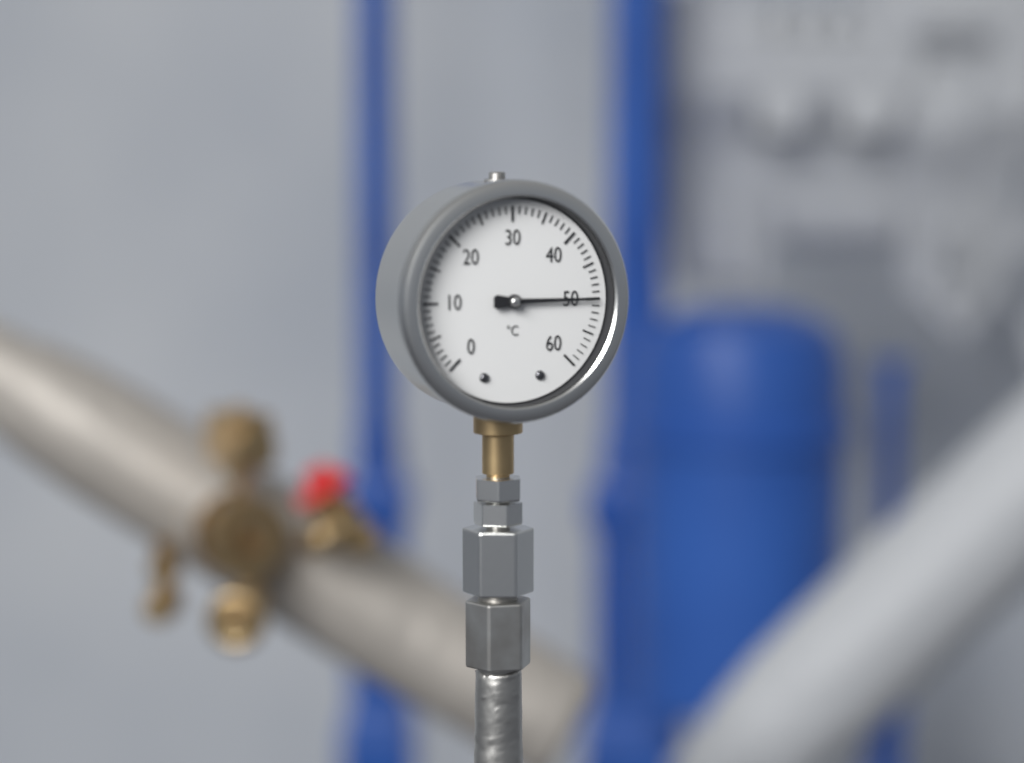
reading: 50 °C
